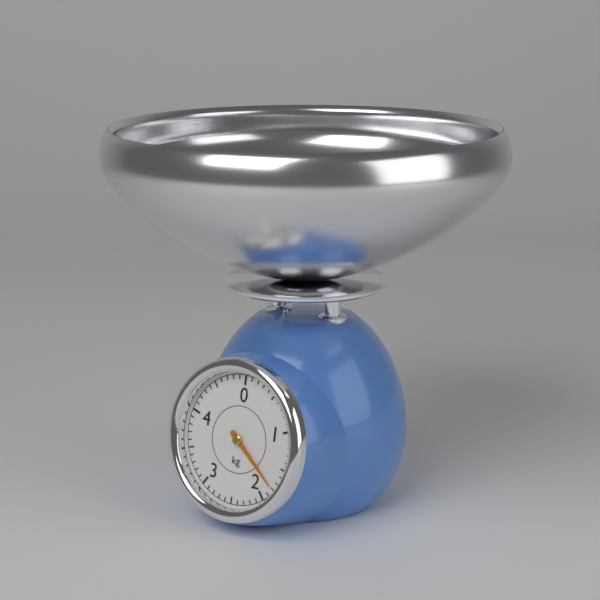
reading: 1.8 kg
